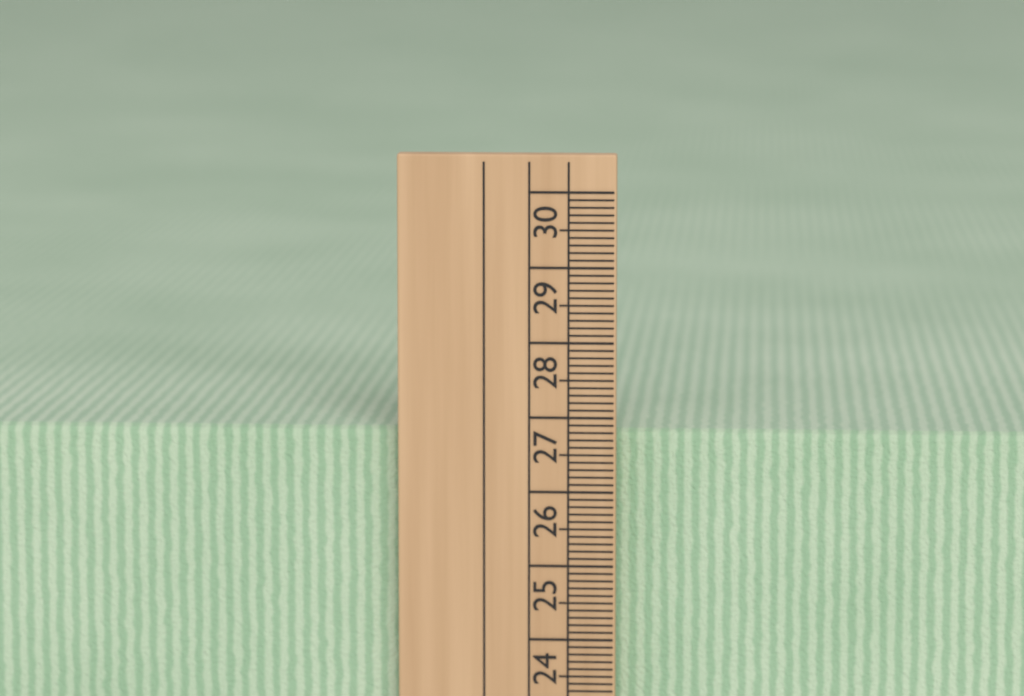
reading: 26.8 cm
